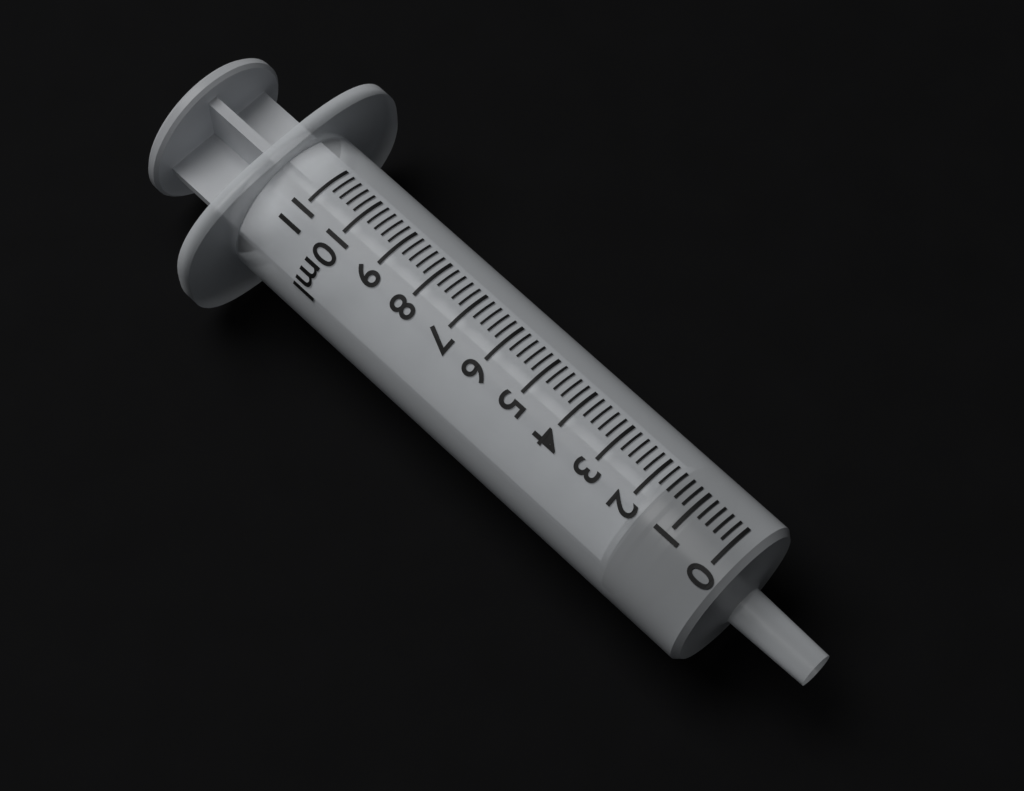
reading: 0.8 ml
